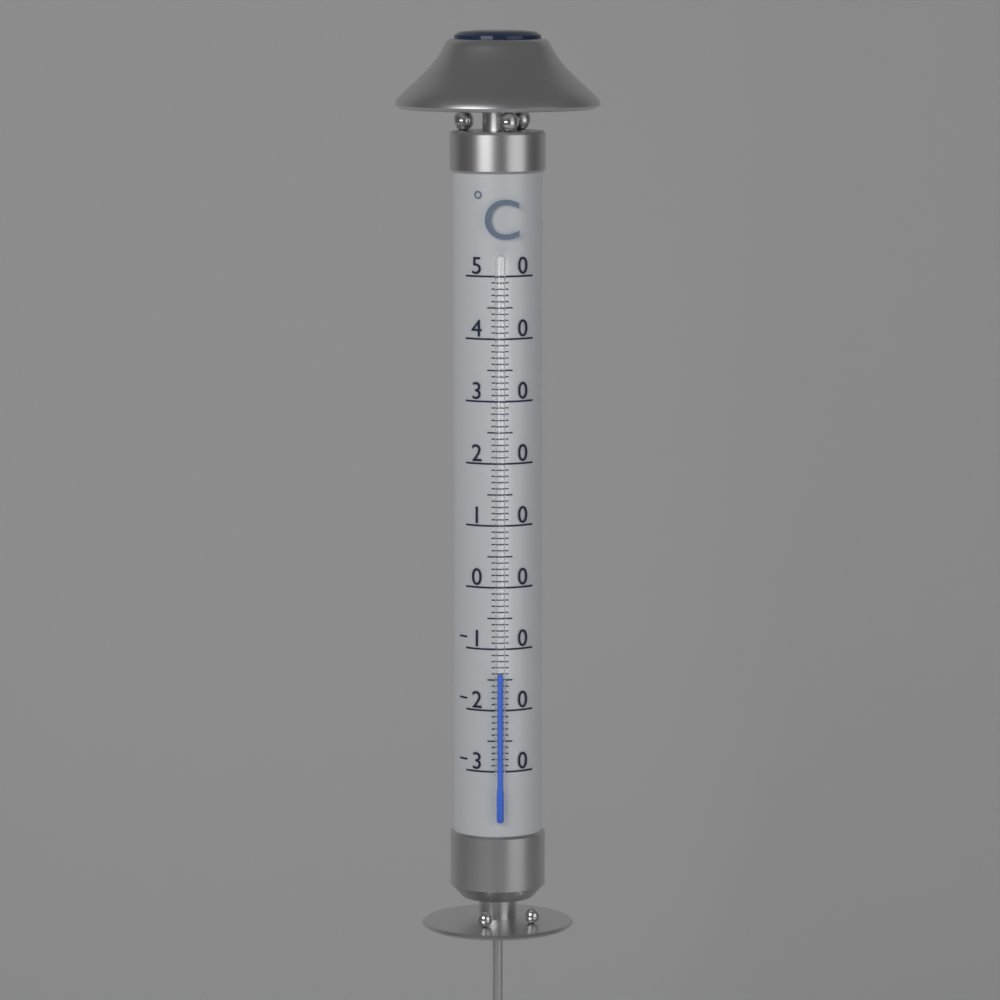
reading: -14 °C
